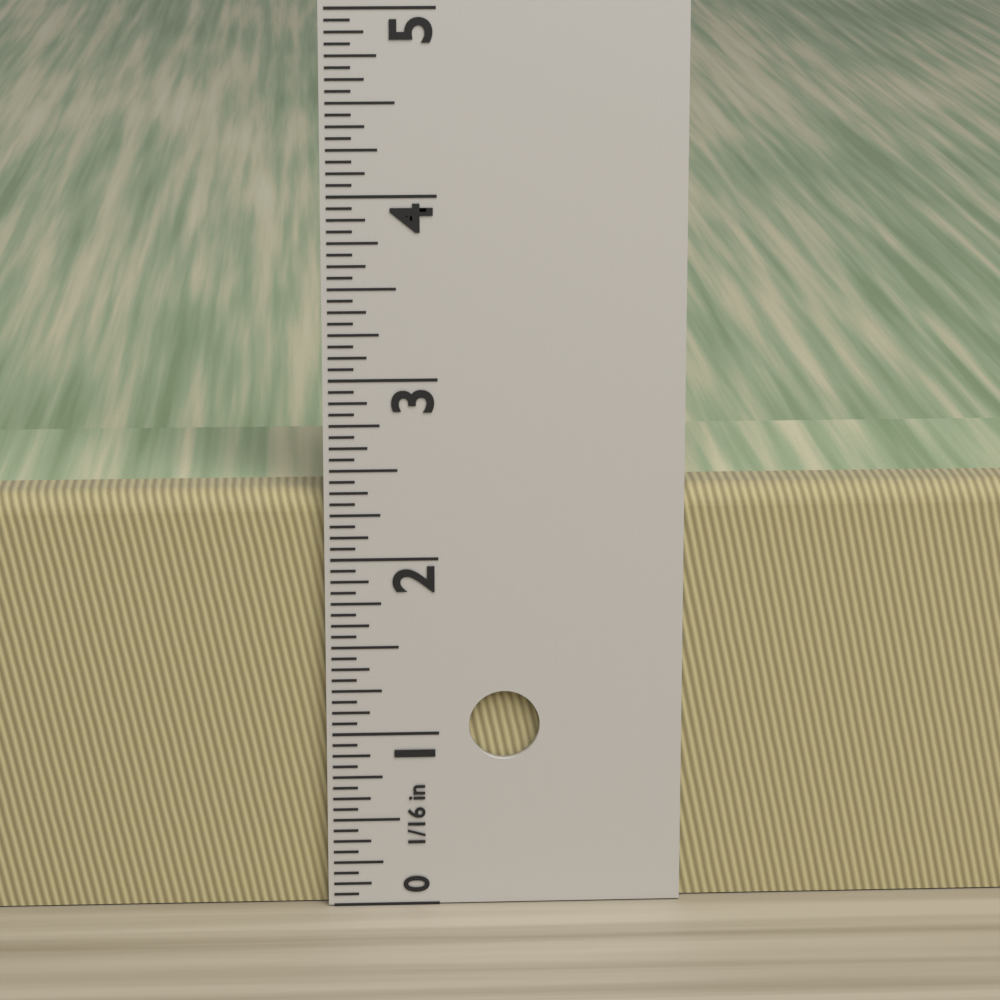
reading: 2.3750 in
